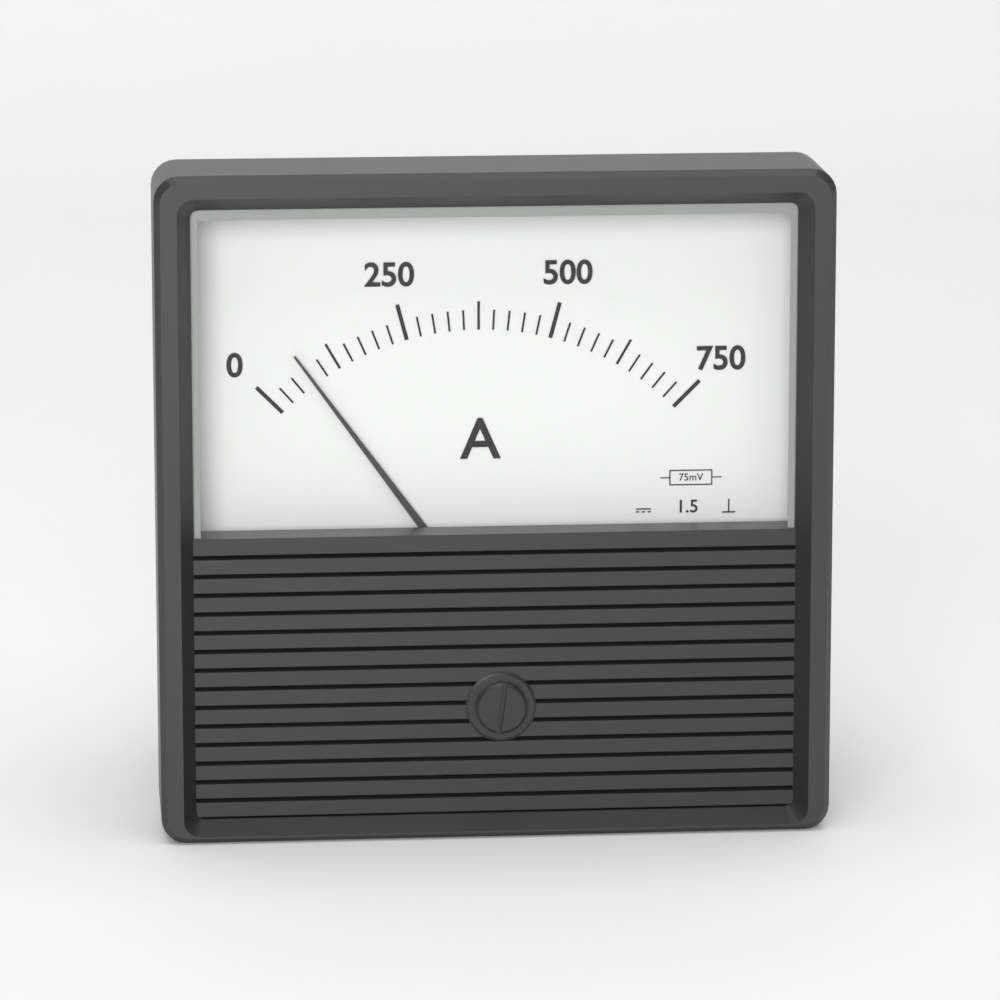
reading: 75 A
